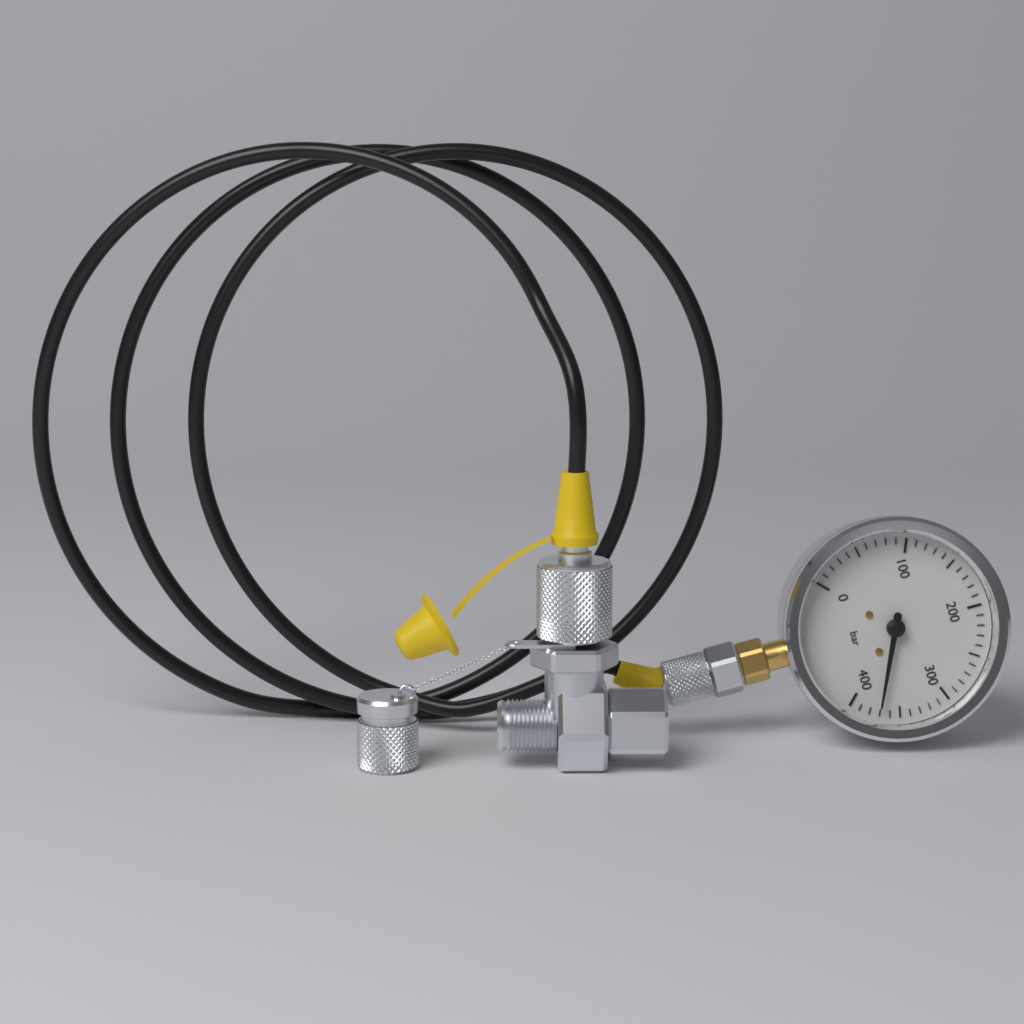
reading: 370 bar
